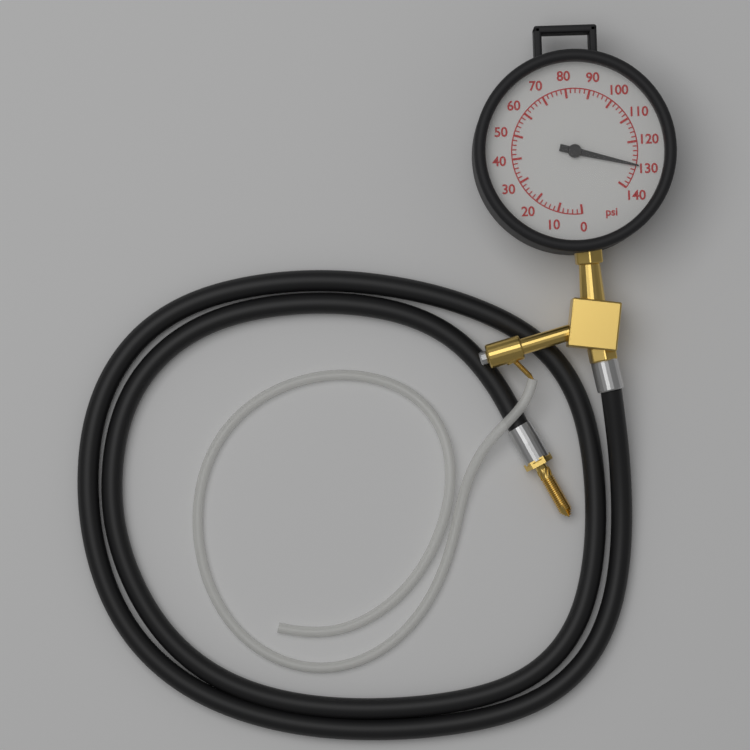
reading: 130 psi
